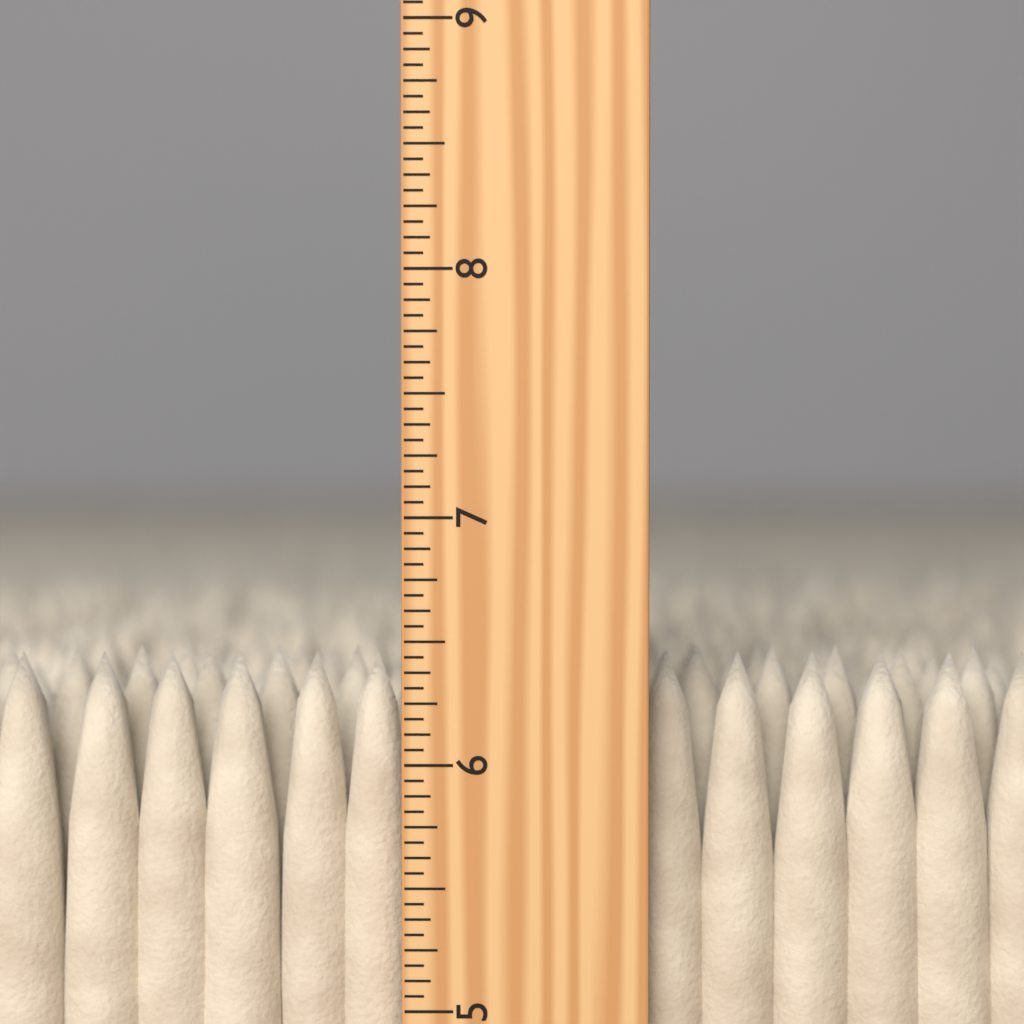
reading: 6.4375 inch
